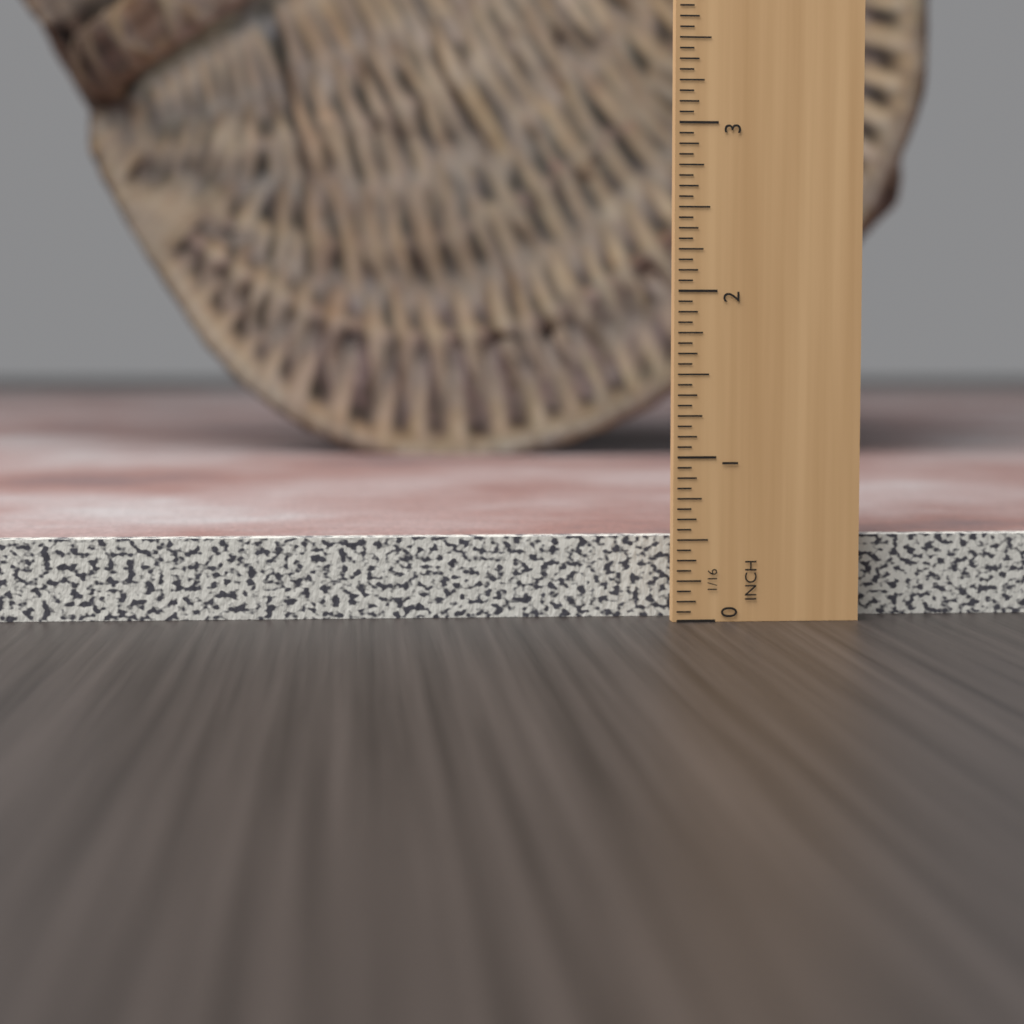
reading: 0.5000 in
